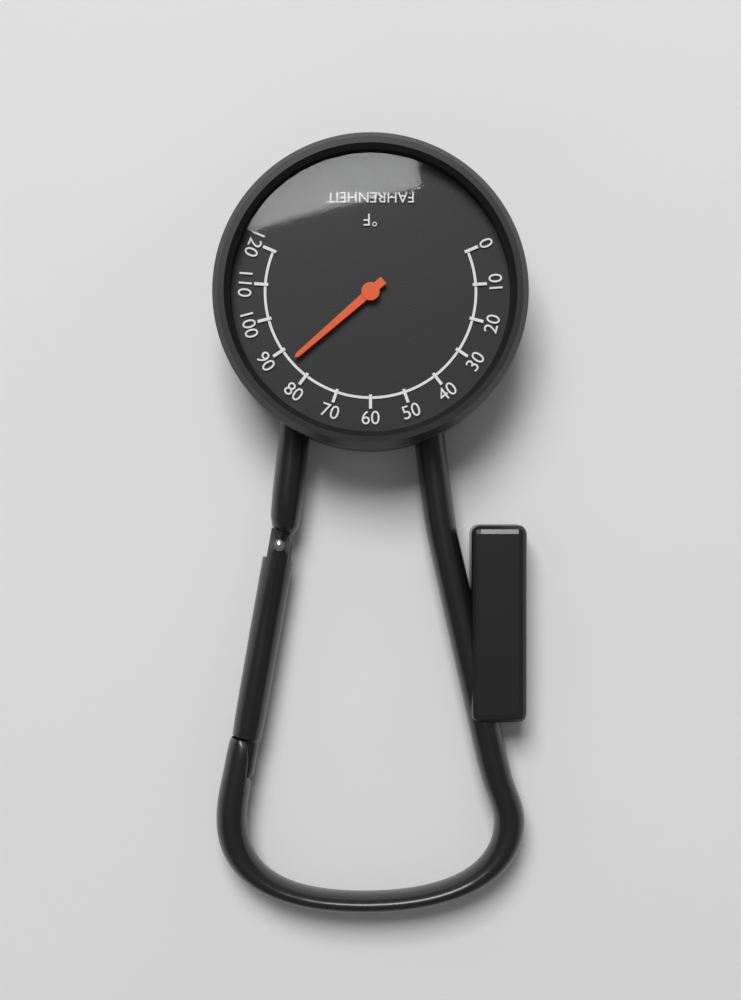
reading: 86 °F
